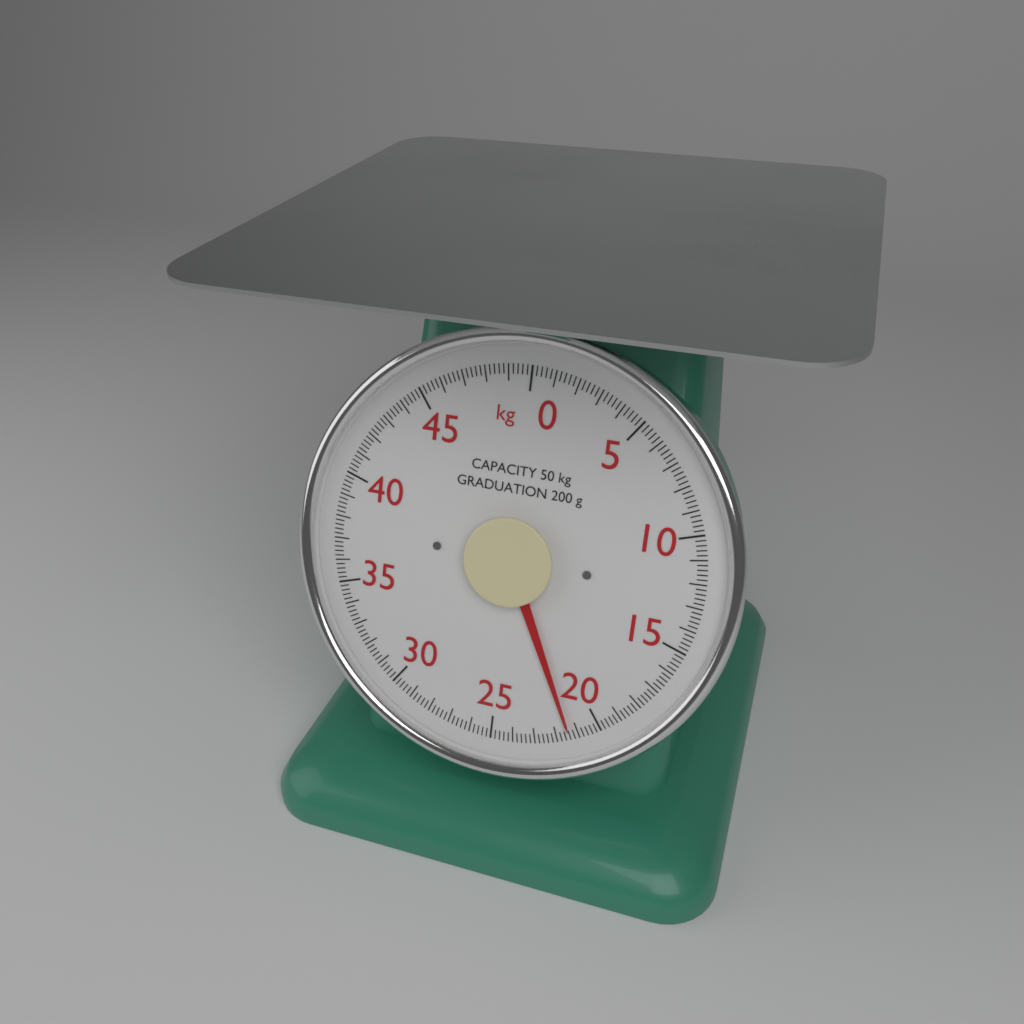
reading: 21.4 kg
